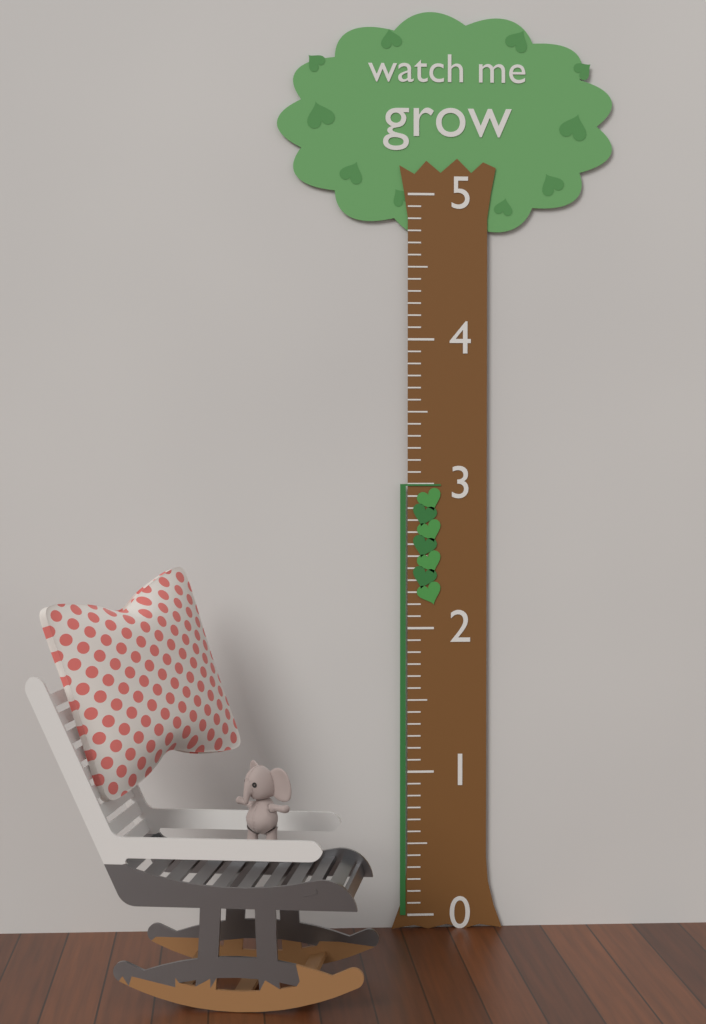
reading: 3.000000 (no unit)
